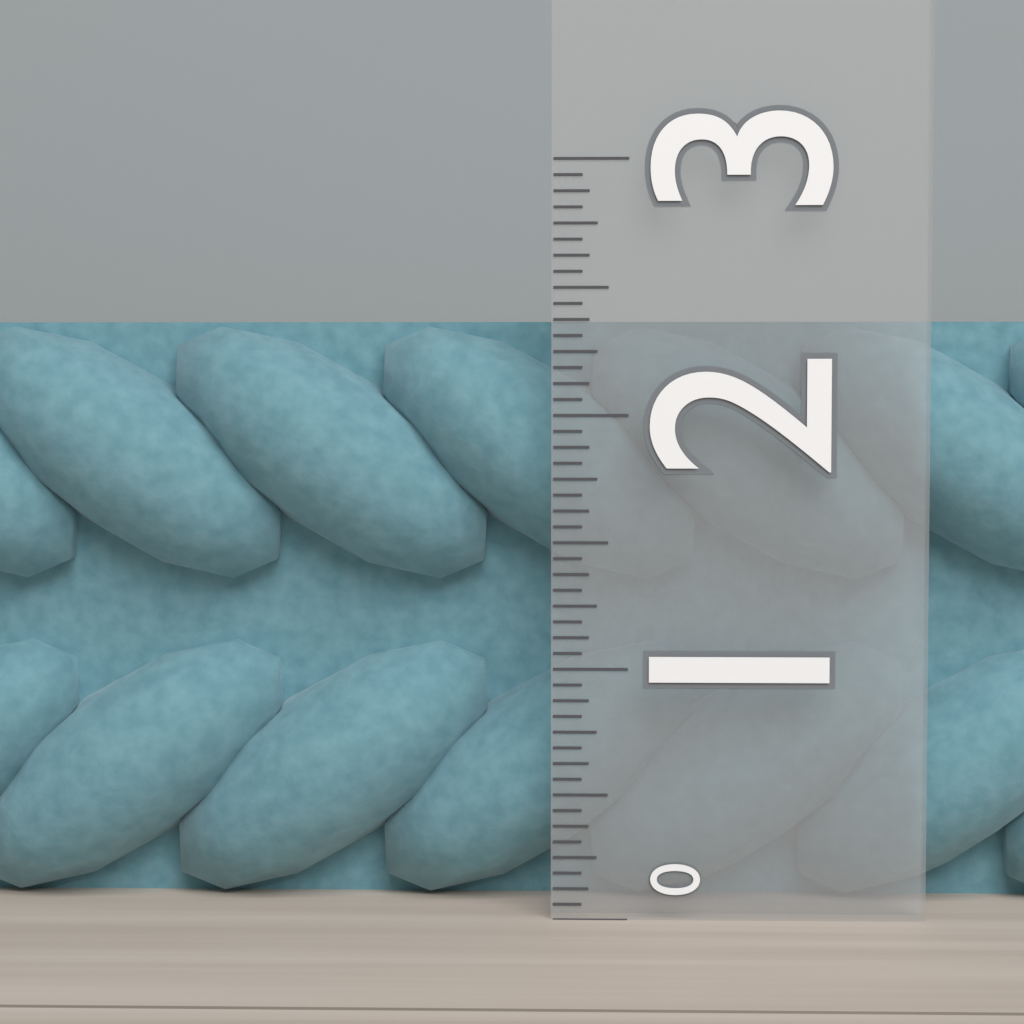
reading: 2.3750 (no unit)
